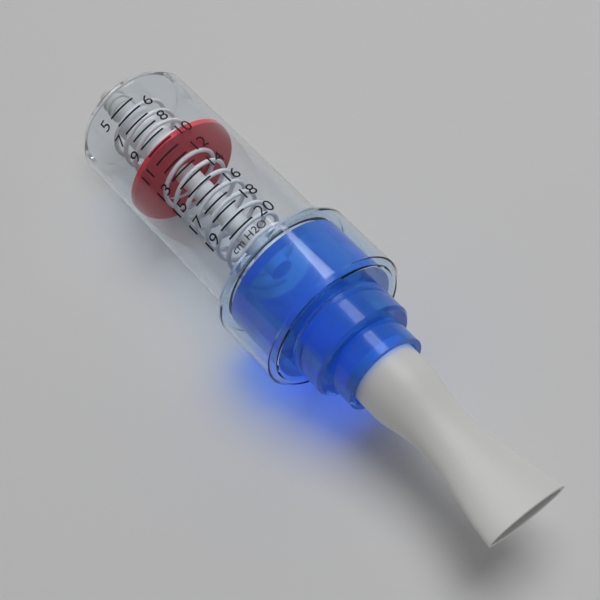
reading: 10 cm H2O
